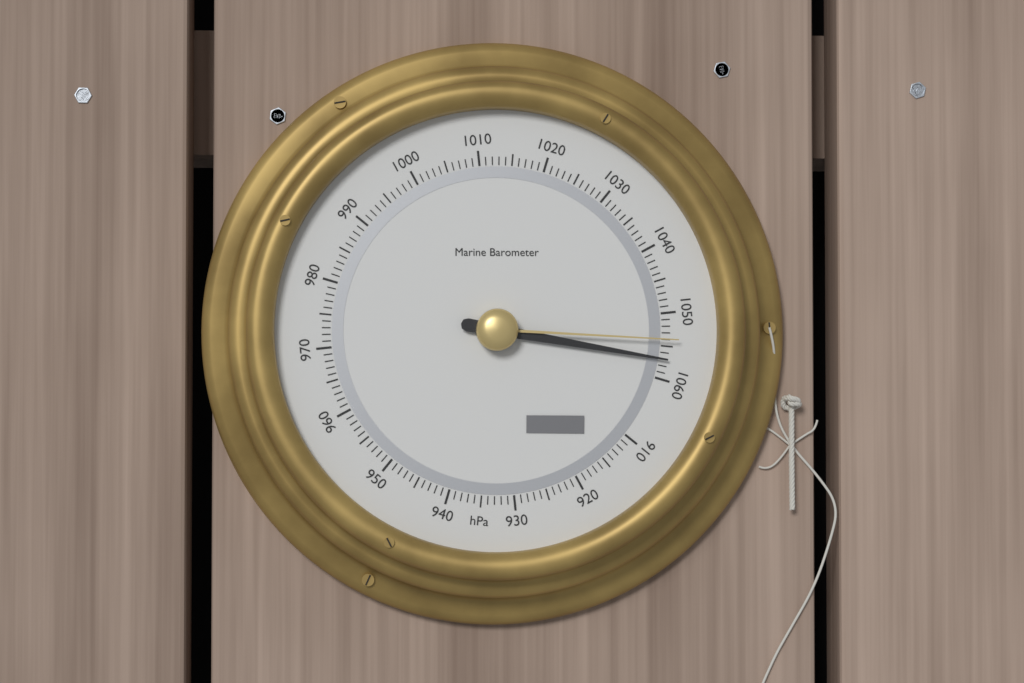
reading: 1057 hPa
